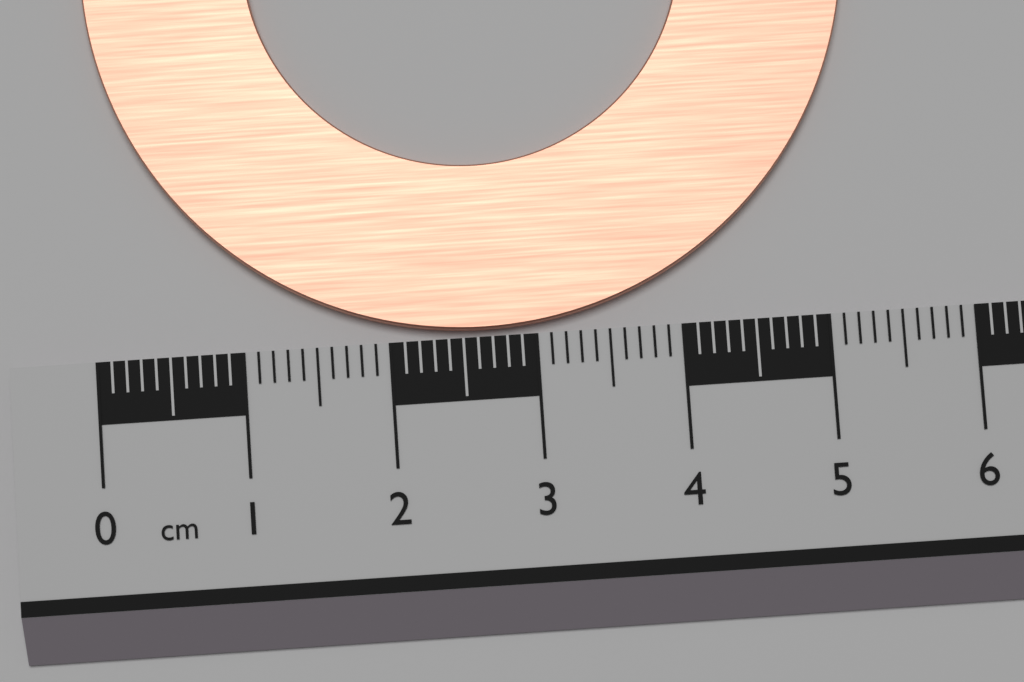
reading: 5.3 cm
